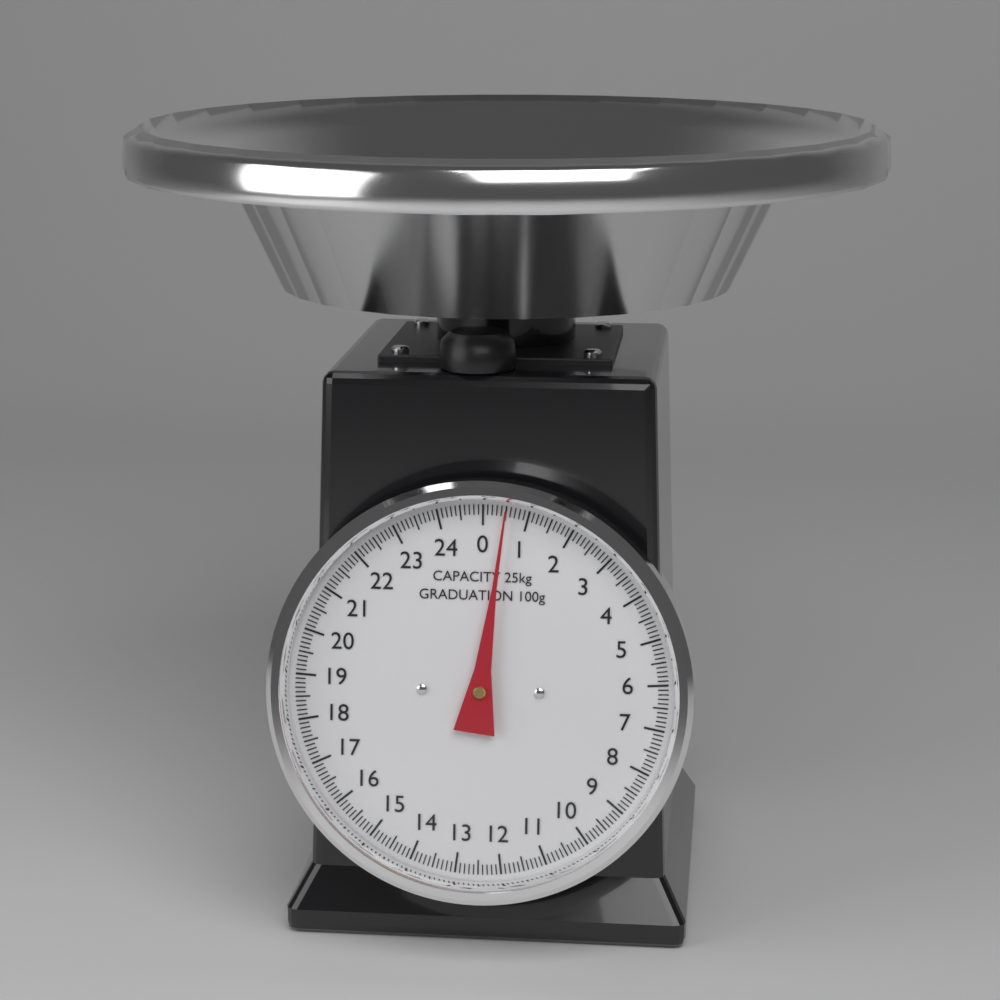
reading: 0.5 kg
